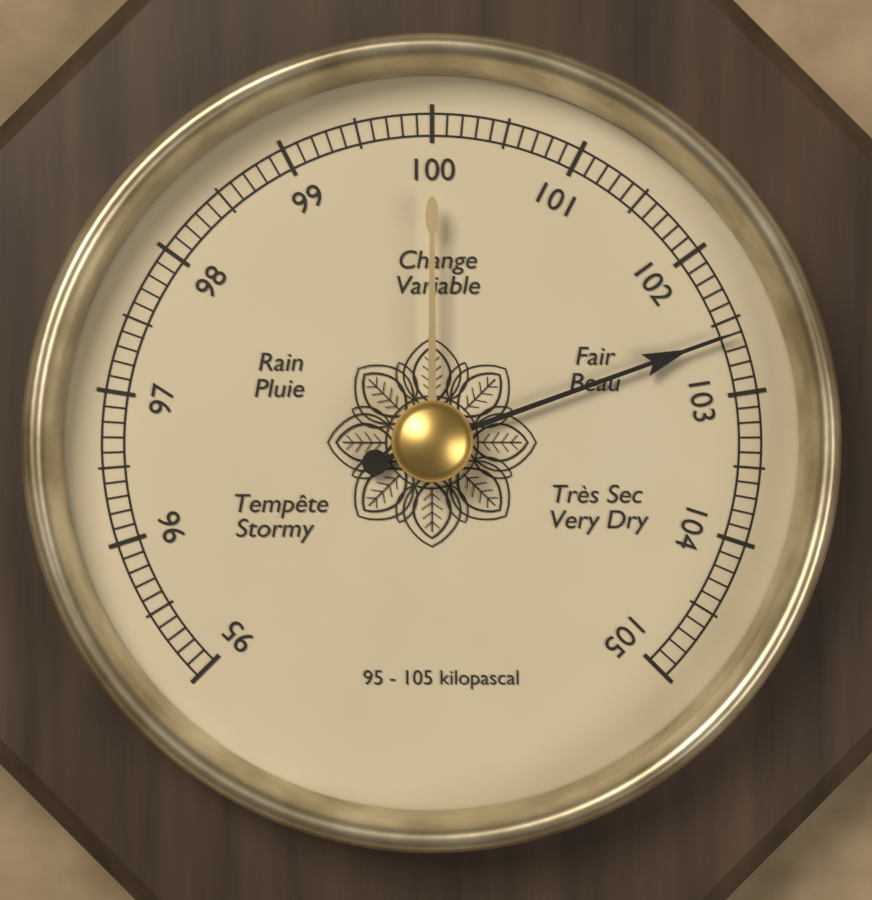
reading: 102.6 kPa
